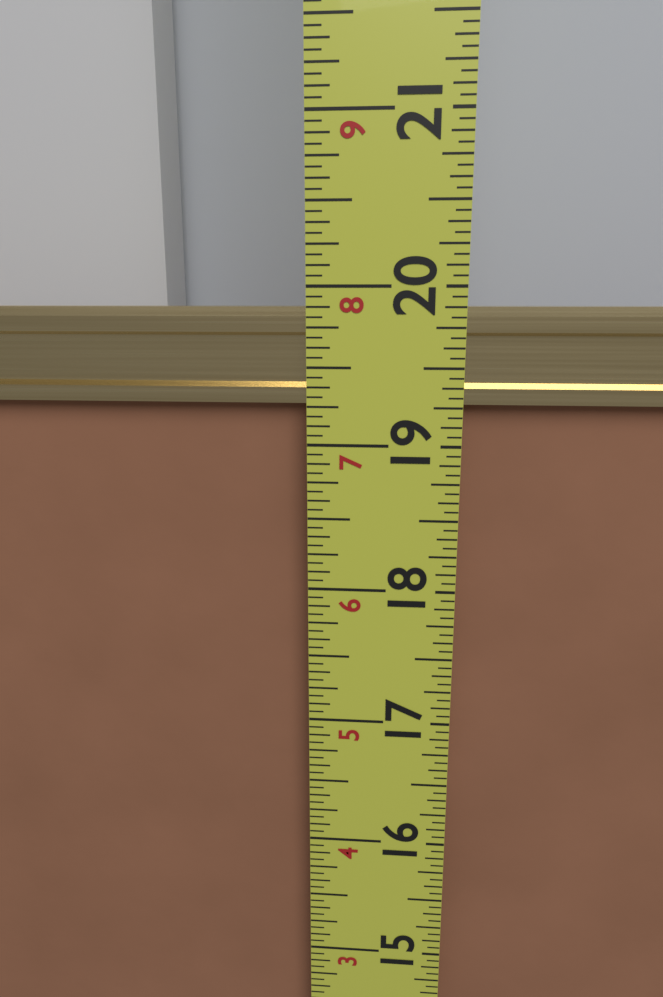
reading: 19.8750 in
